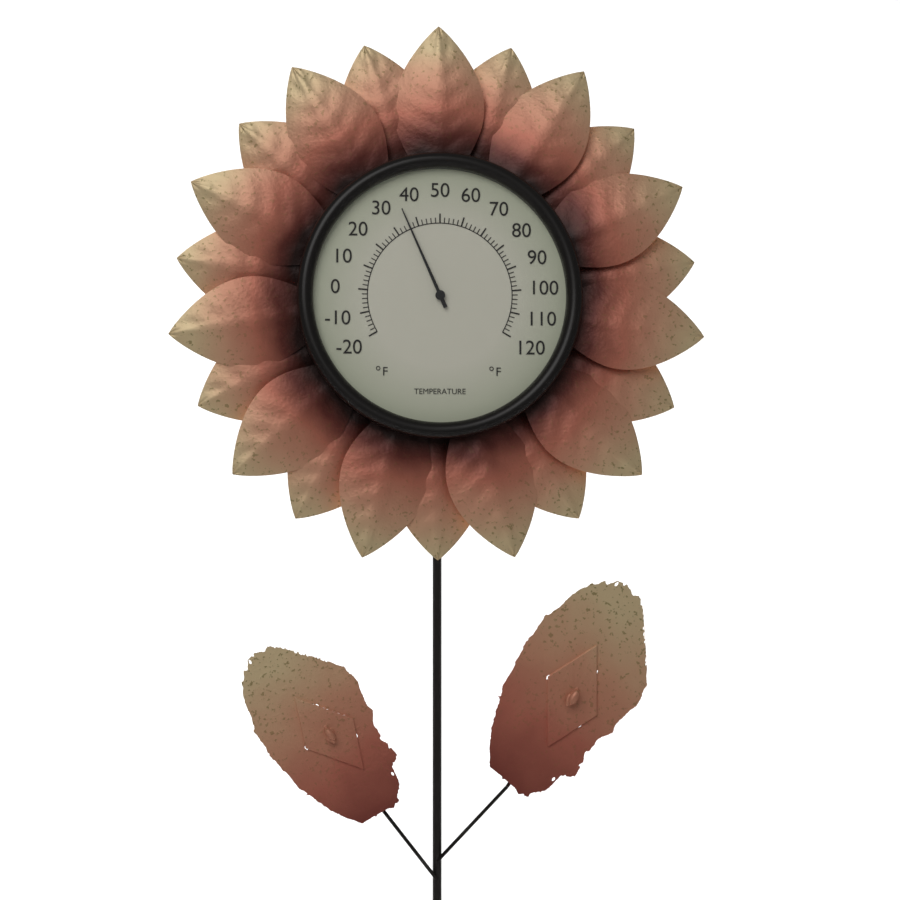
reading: 36 °F
